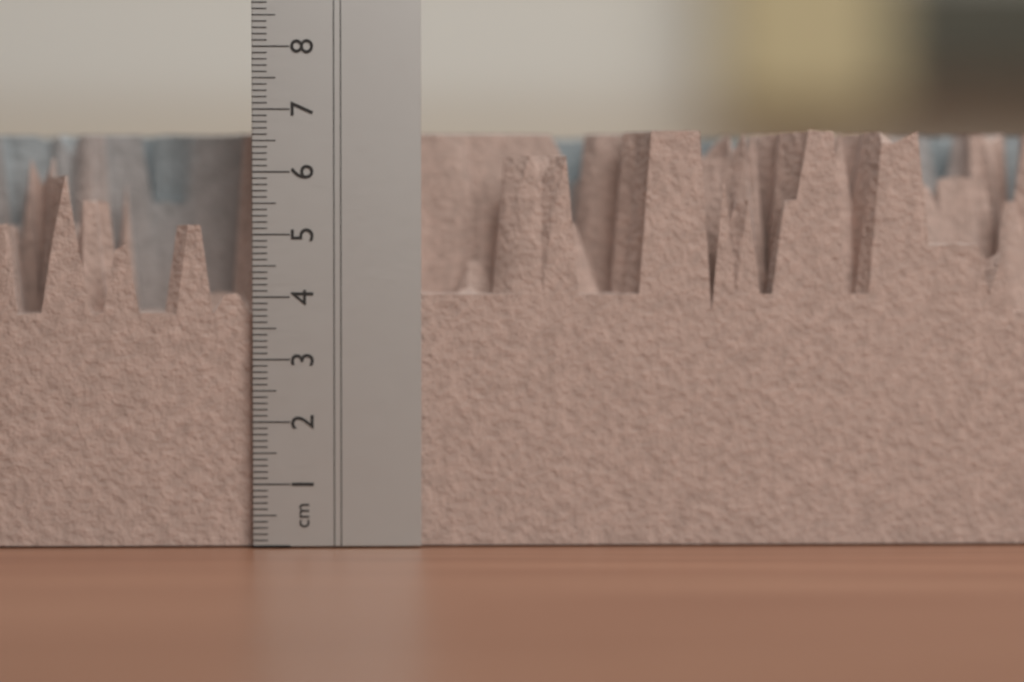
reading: 6.7 cm
